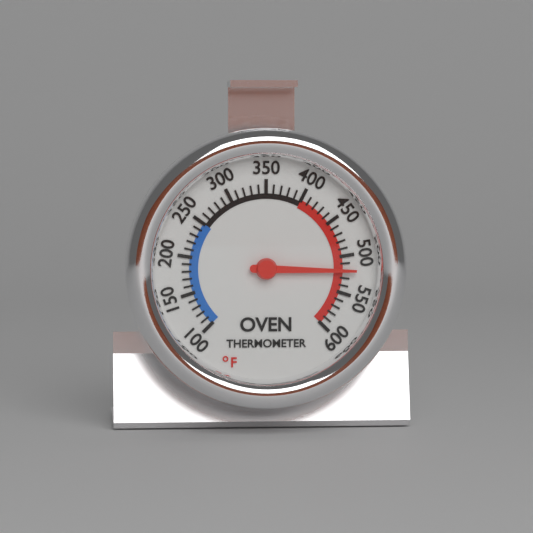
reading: 520 °F
